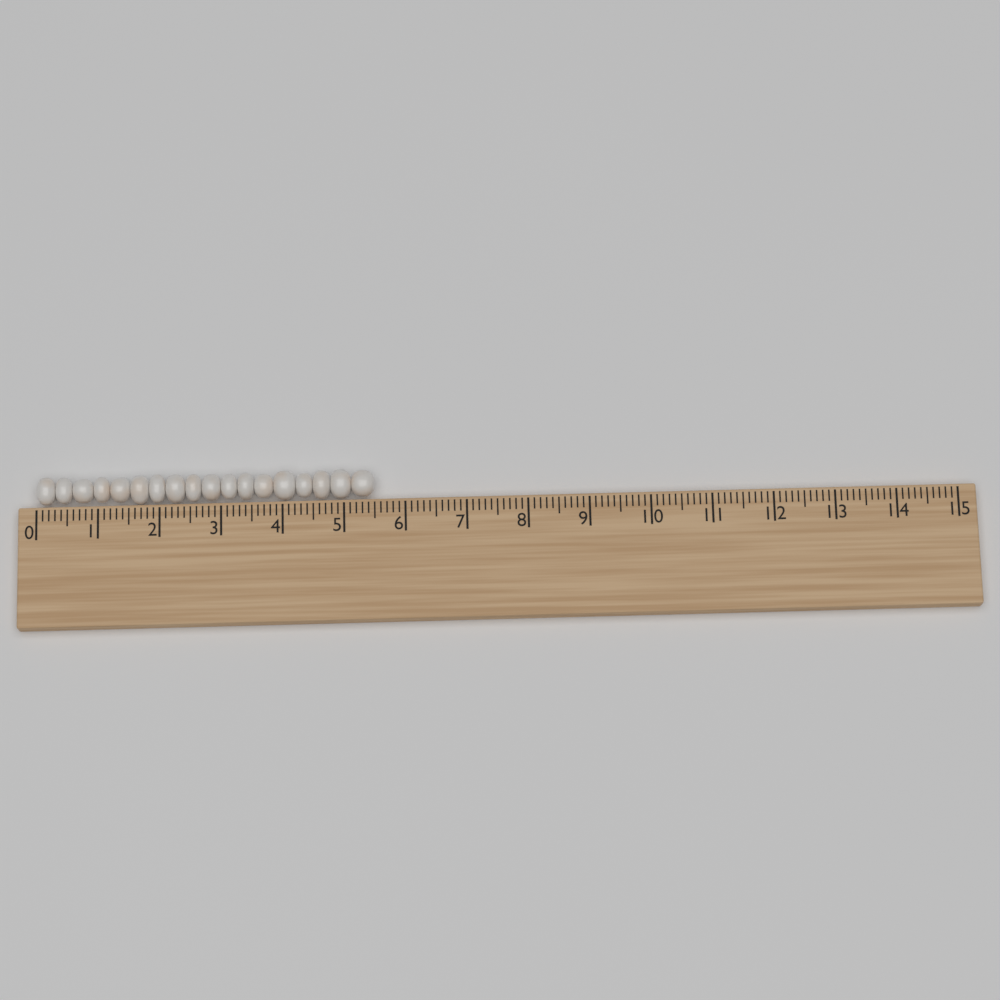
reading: 5.5 (no unit)
